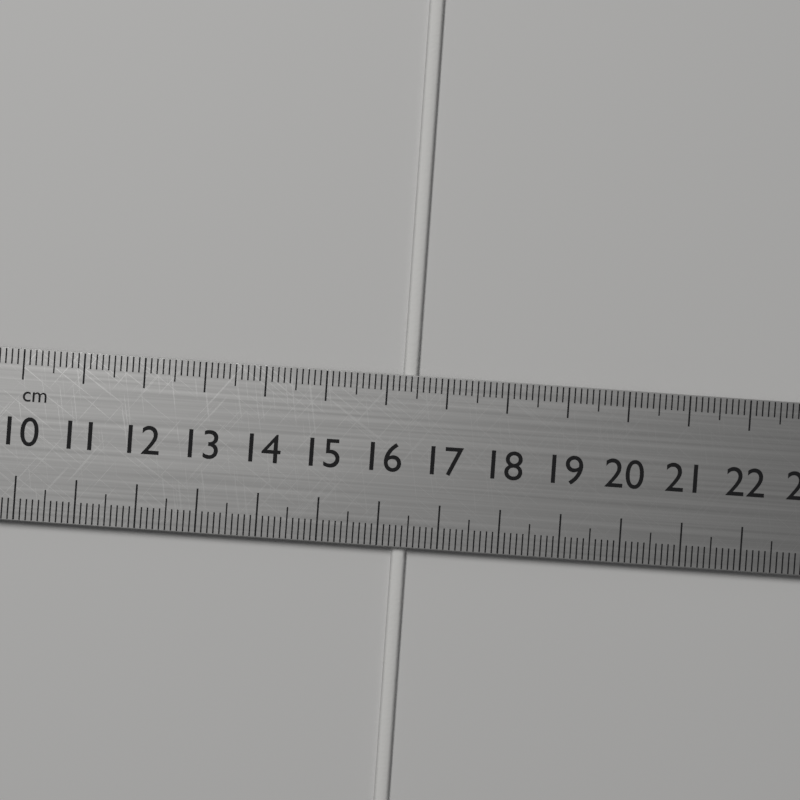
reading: 16.5 cm
